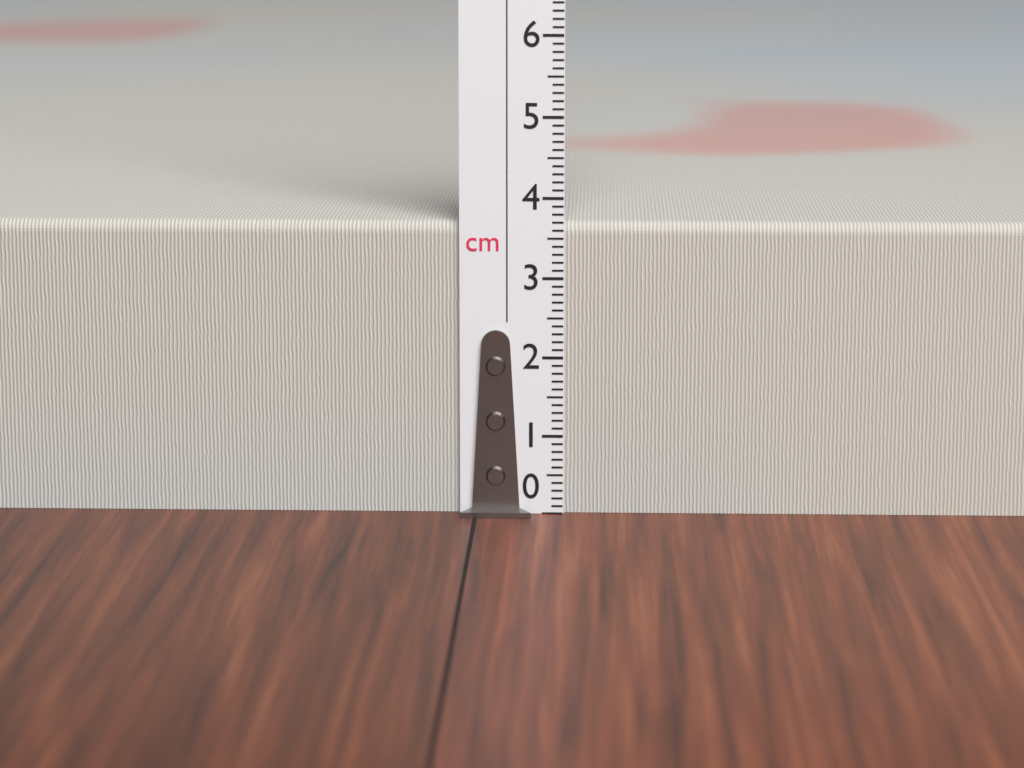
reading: 3.7 cm
